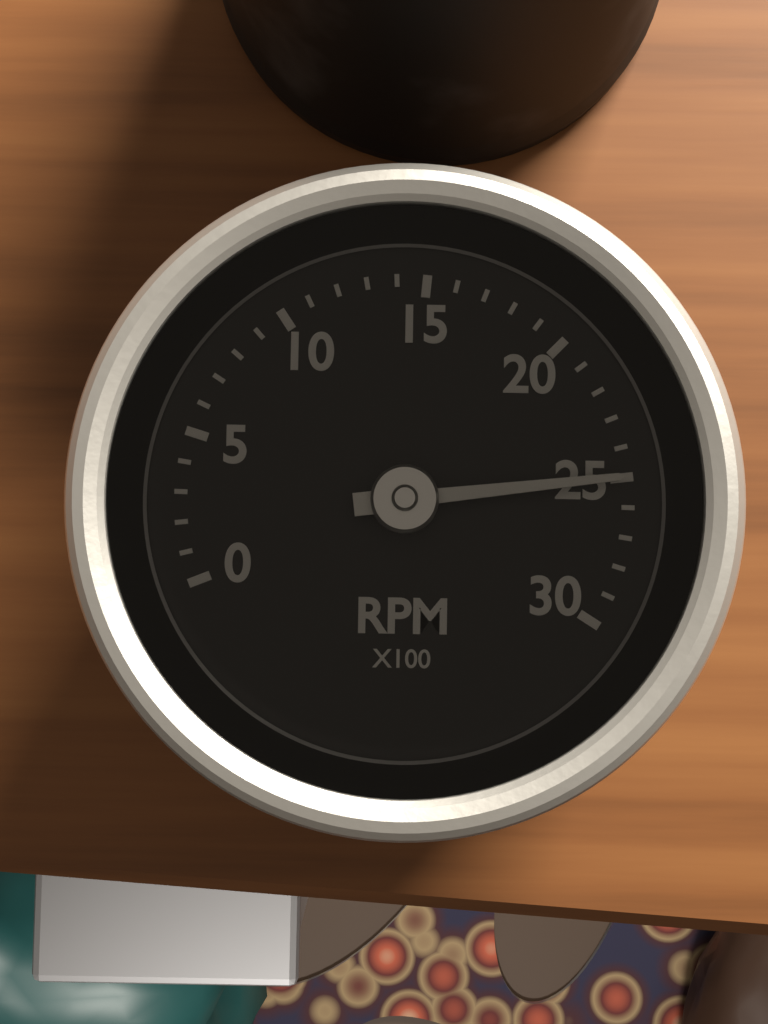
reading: 25 RPM x100
